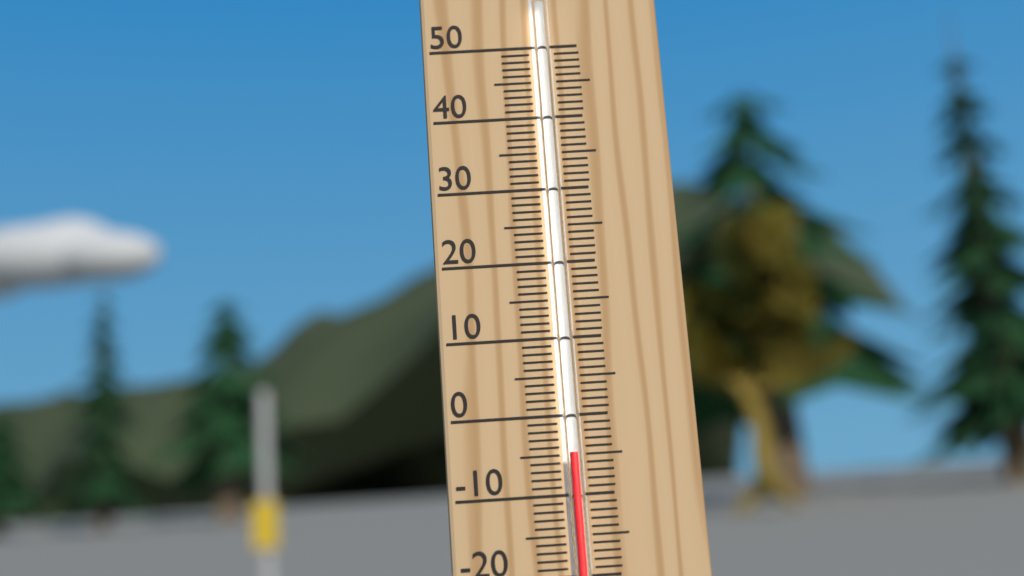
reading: -5 °C
